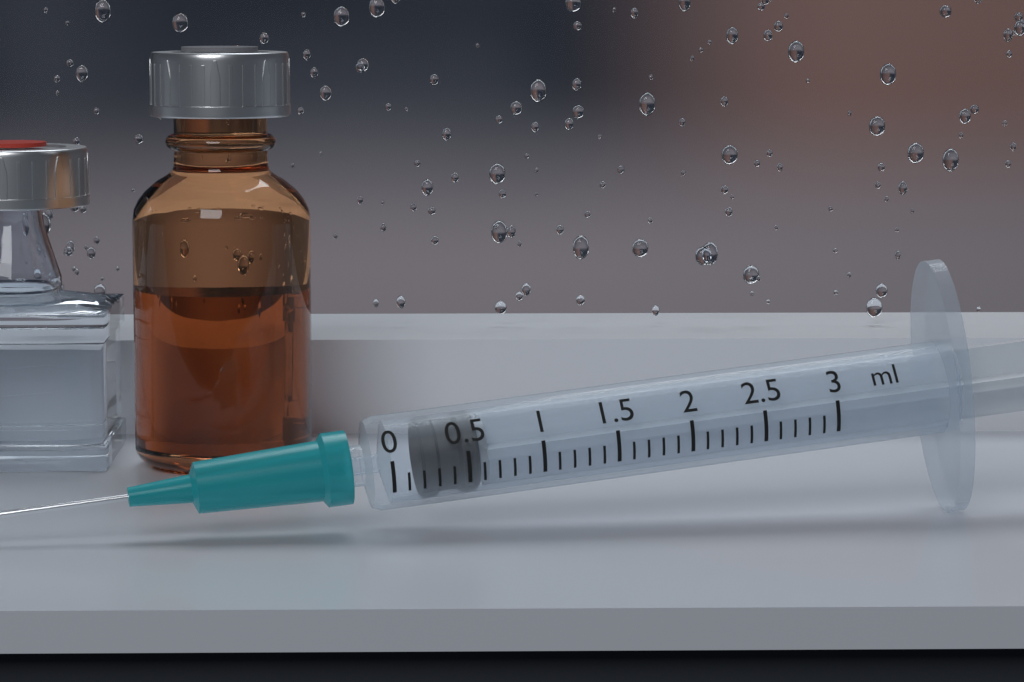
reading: 0.2 ml
